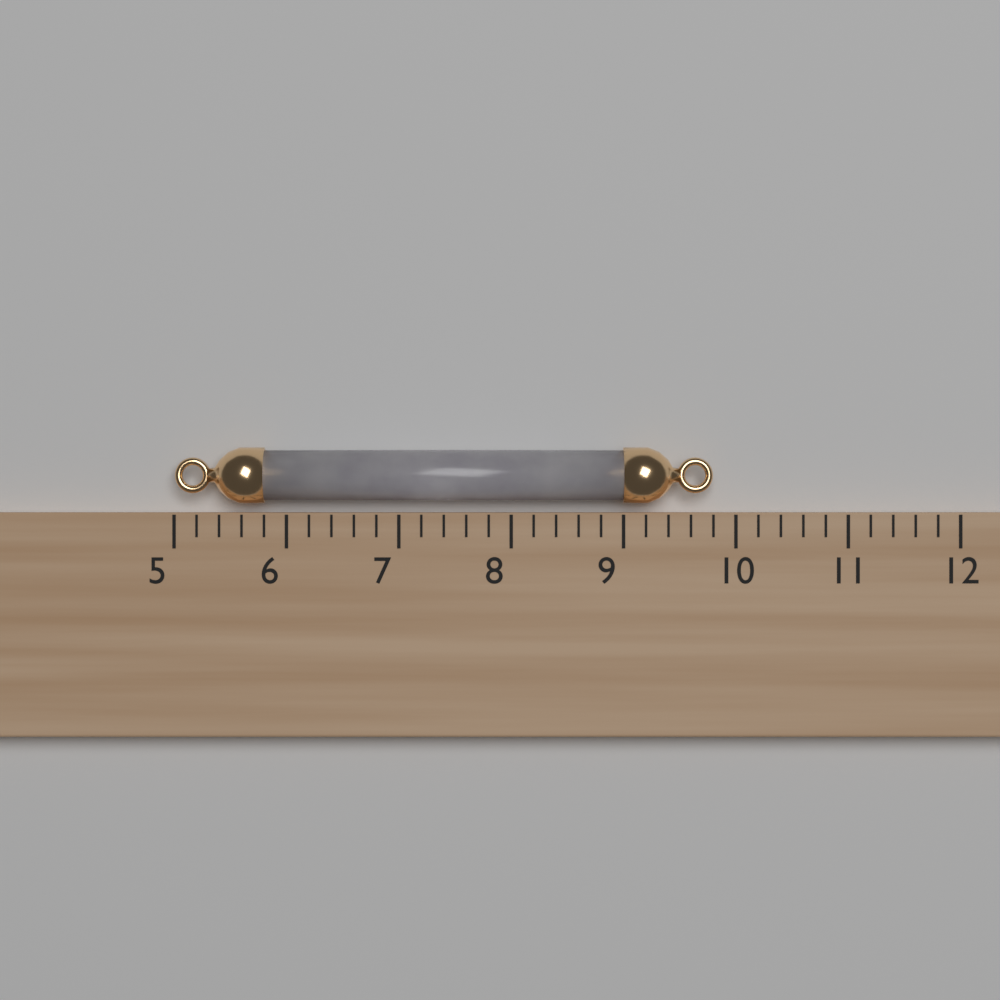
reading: 9.8 (no unit)
